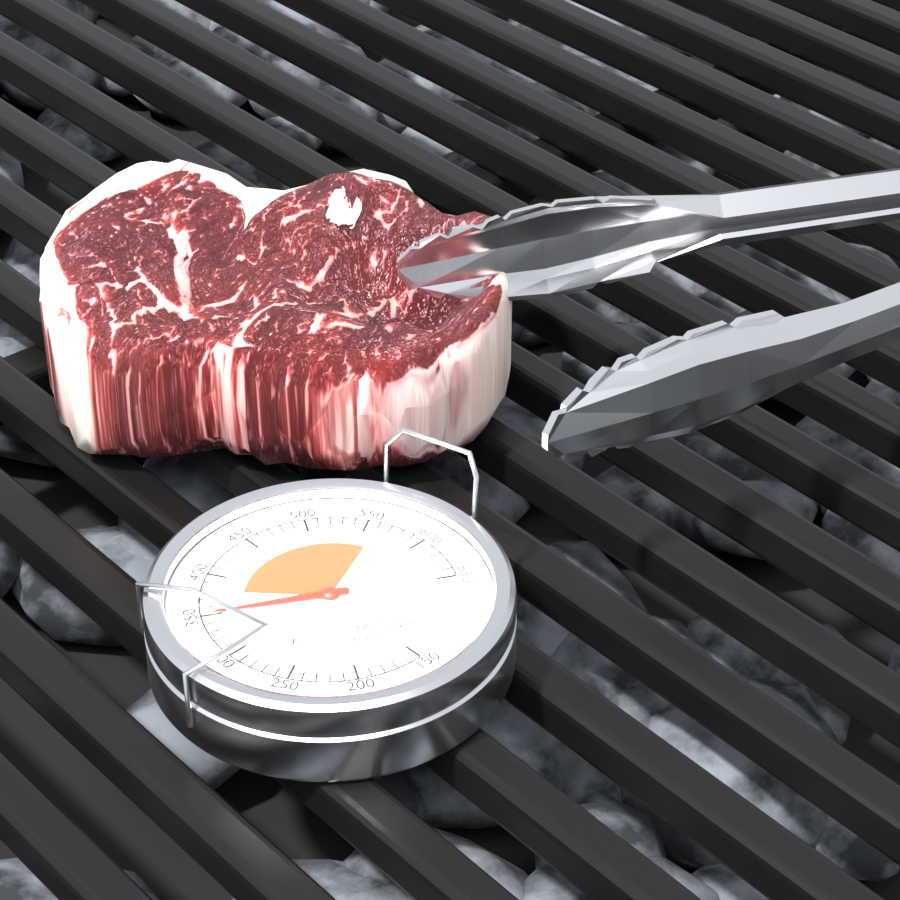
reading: 350 °F
